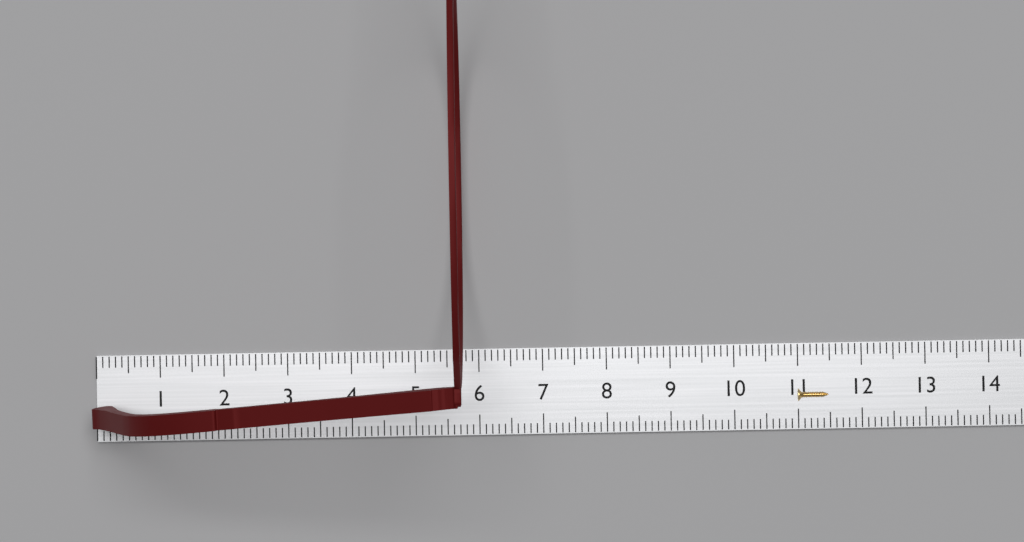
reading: 5.8 cm
